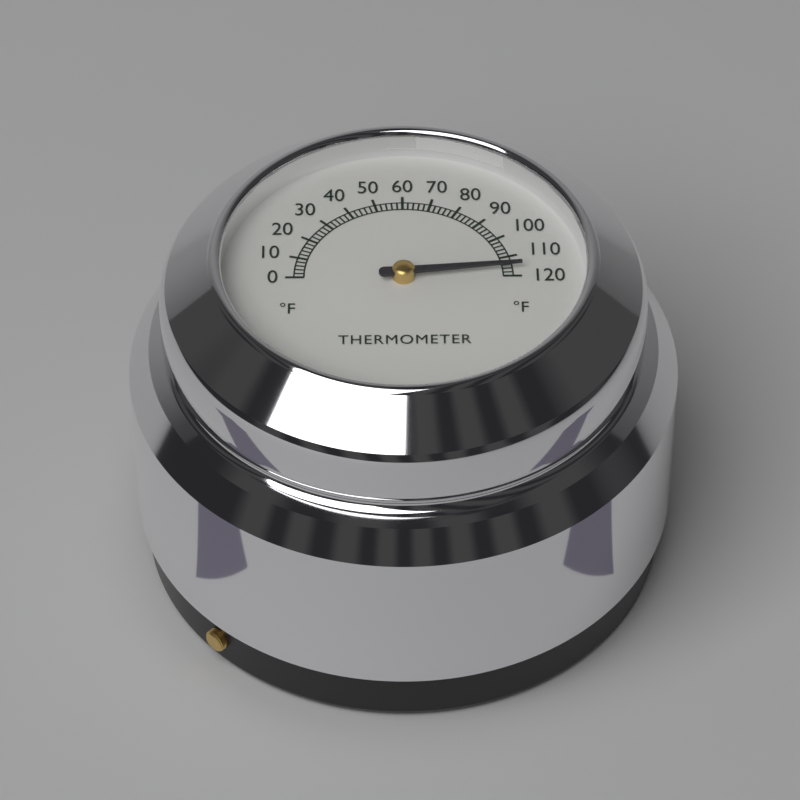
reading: 116 °F
